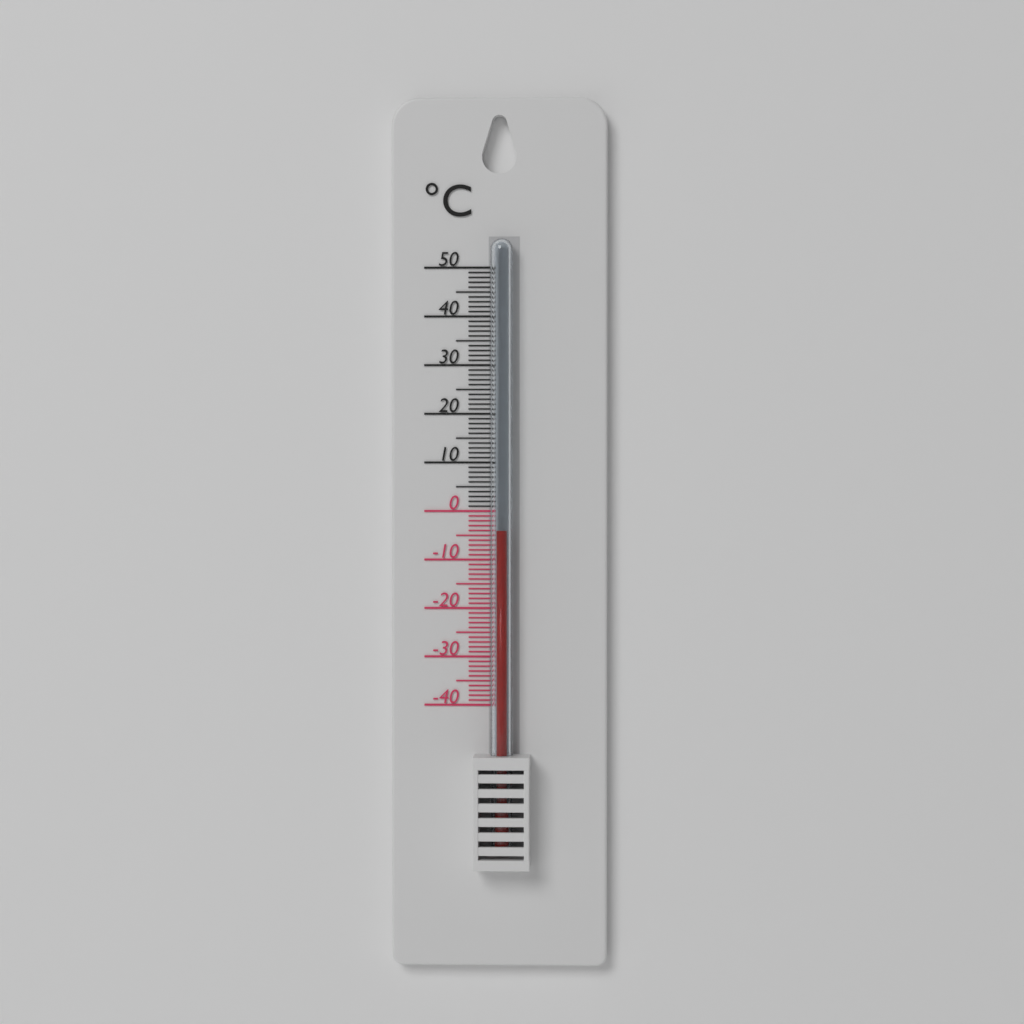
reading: -4 °C
